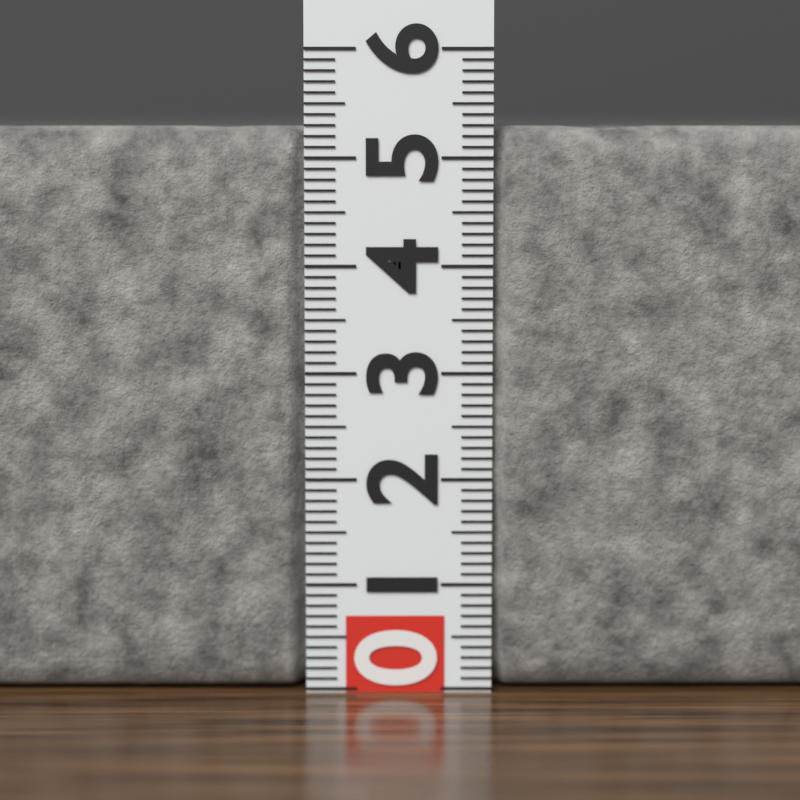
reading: 5.3 (no unit)
